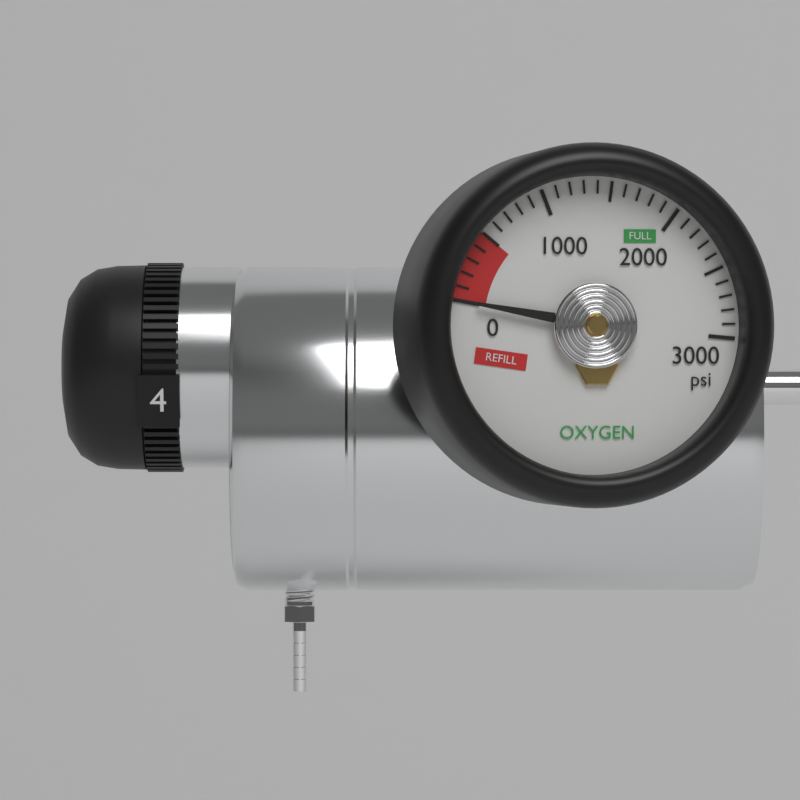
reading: 0 psi
